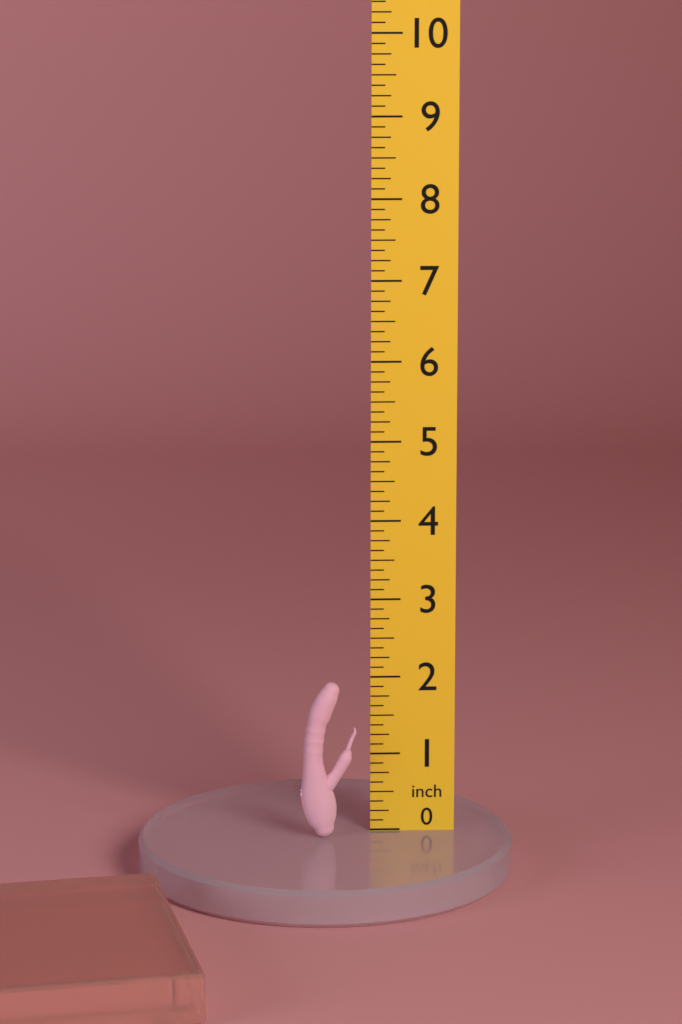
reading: 2.000 inch
